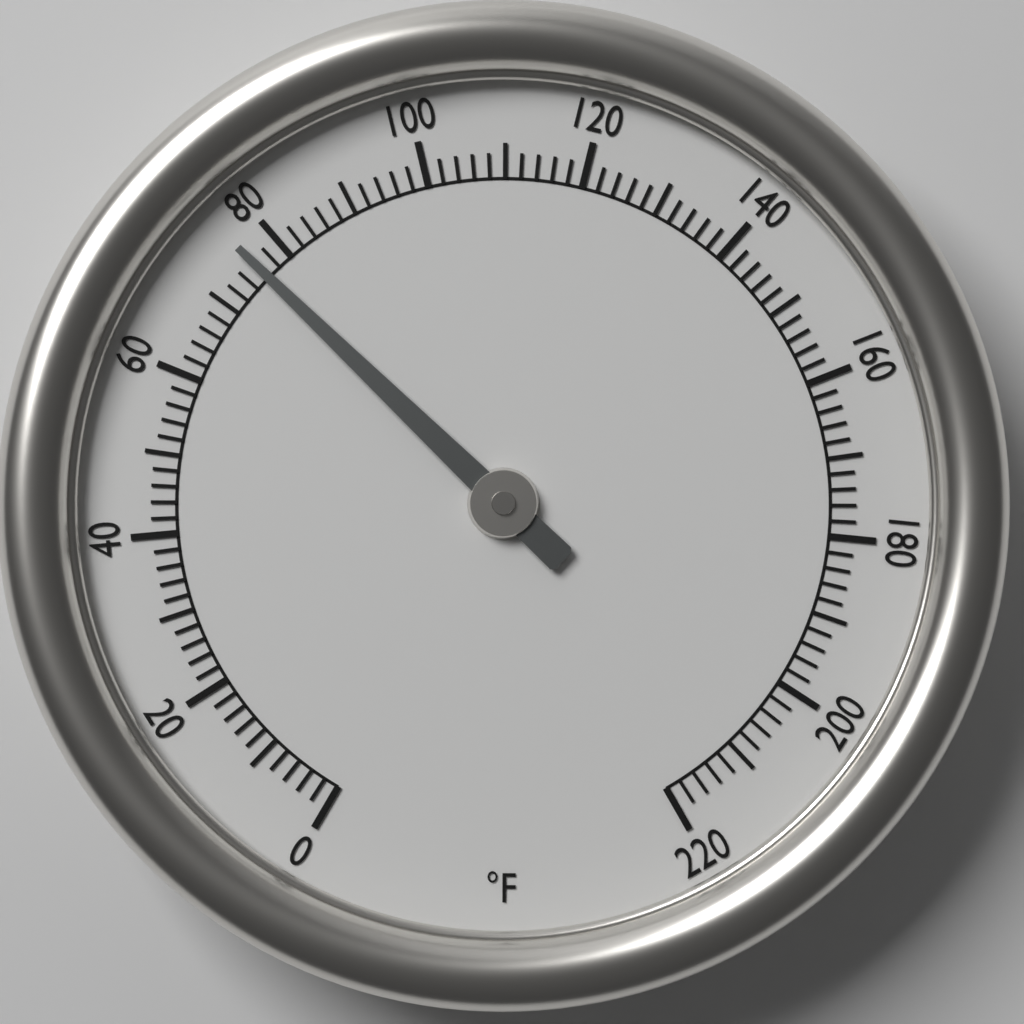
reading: 76 °F
